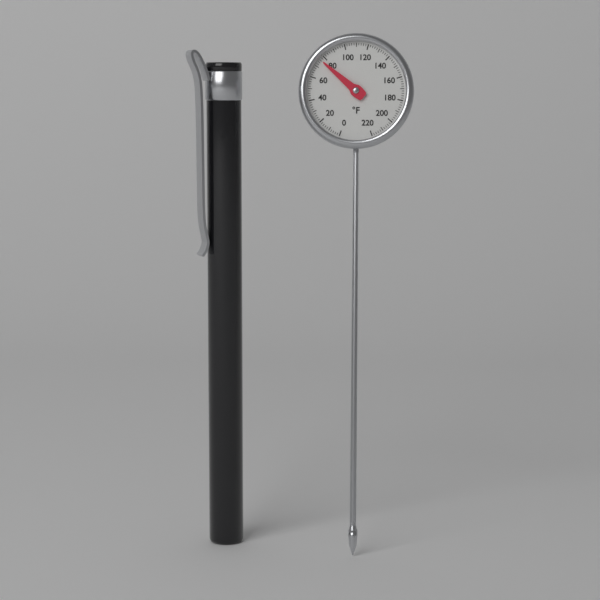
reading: 76 °F
